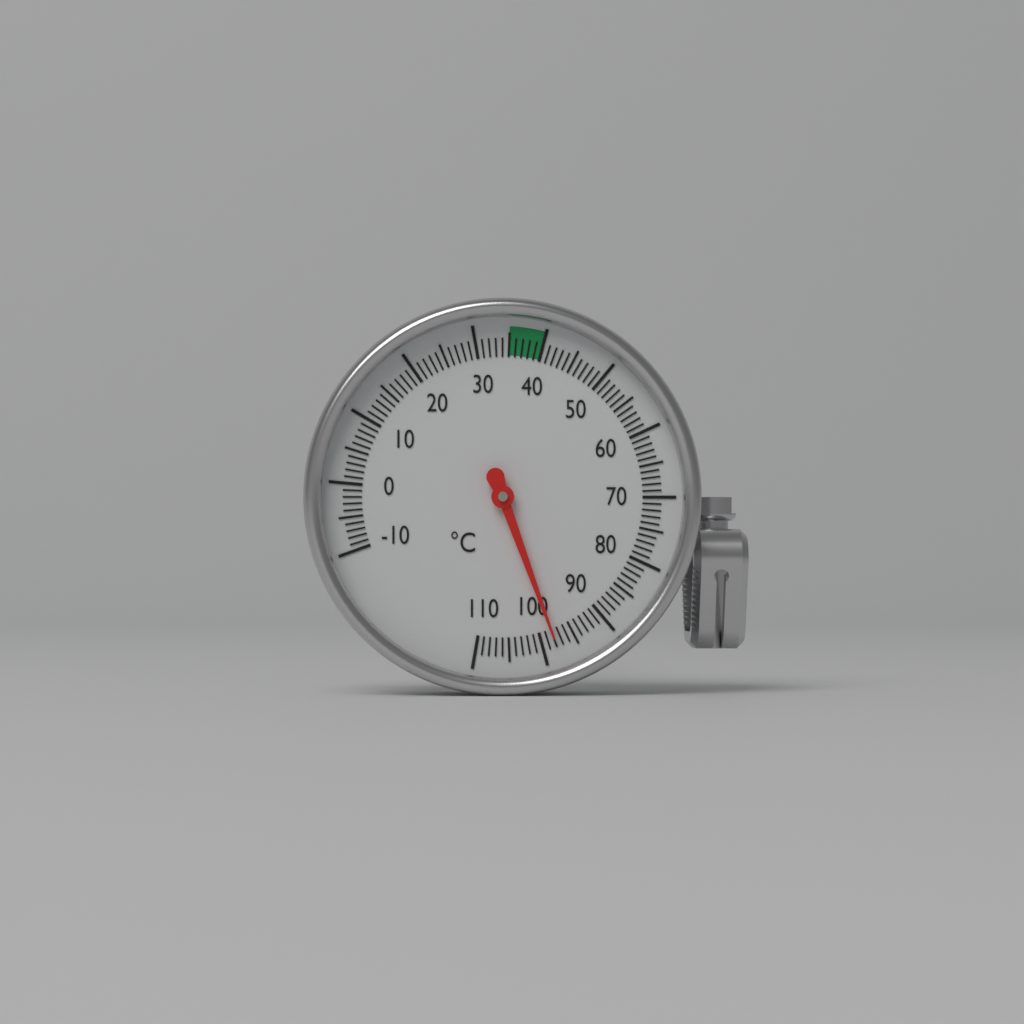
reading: 98 °C
